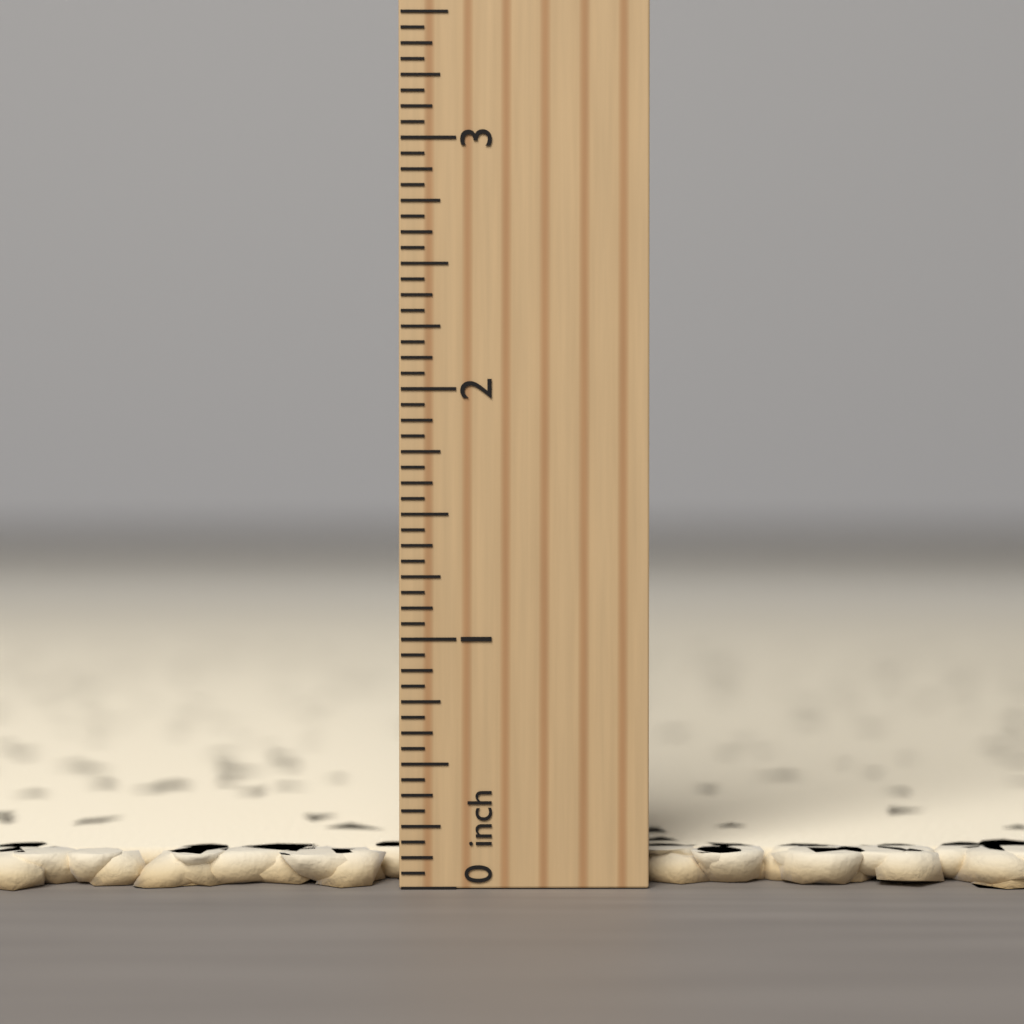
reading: 0.1250 inch
